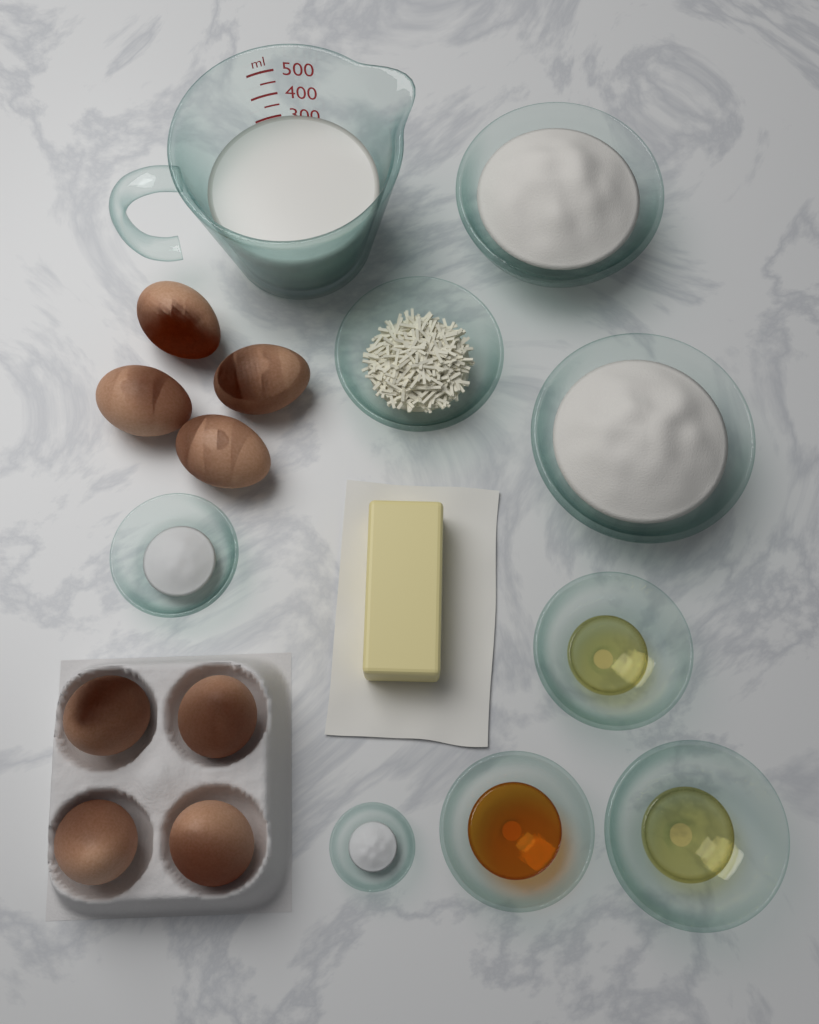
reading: 300 ml
